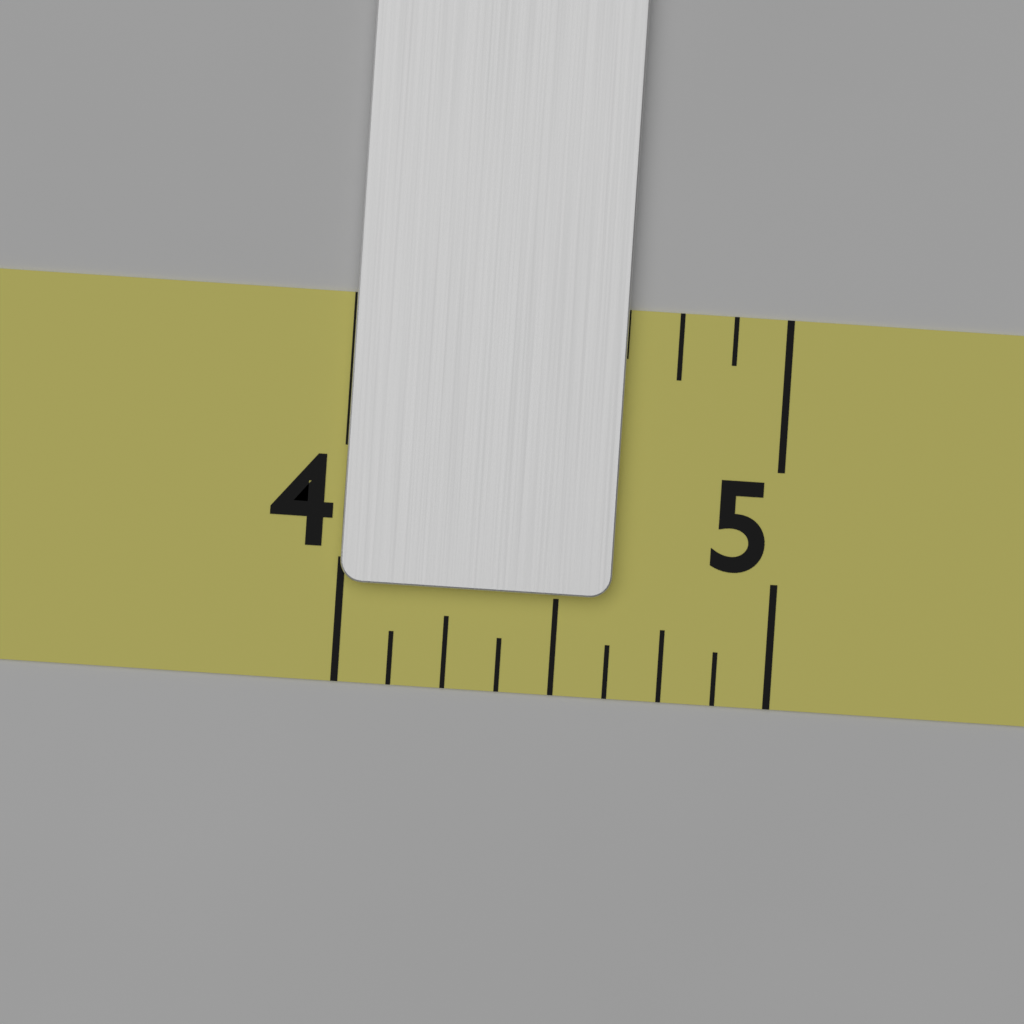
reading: 4.625 (no unit)
